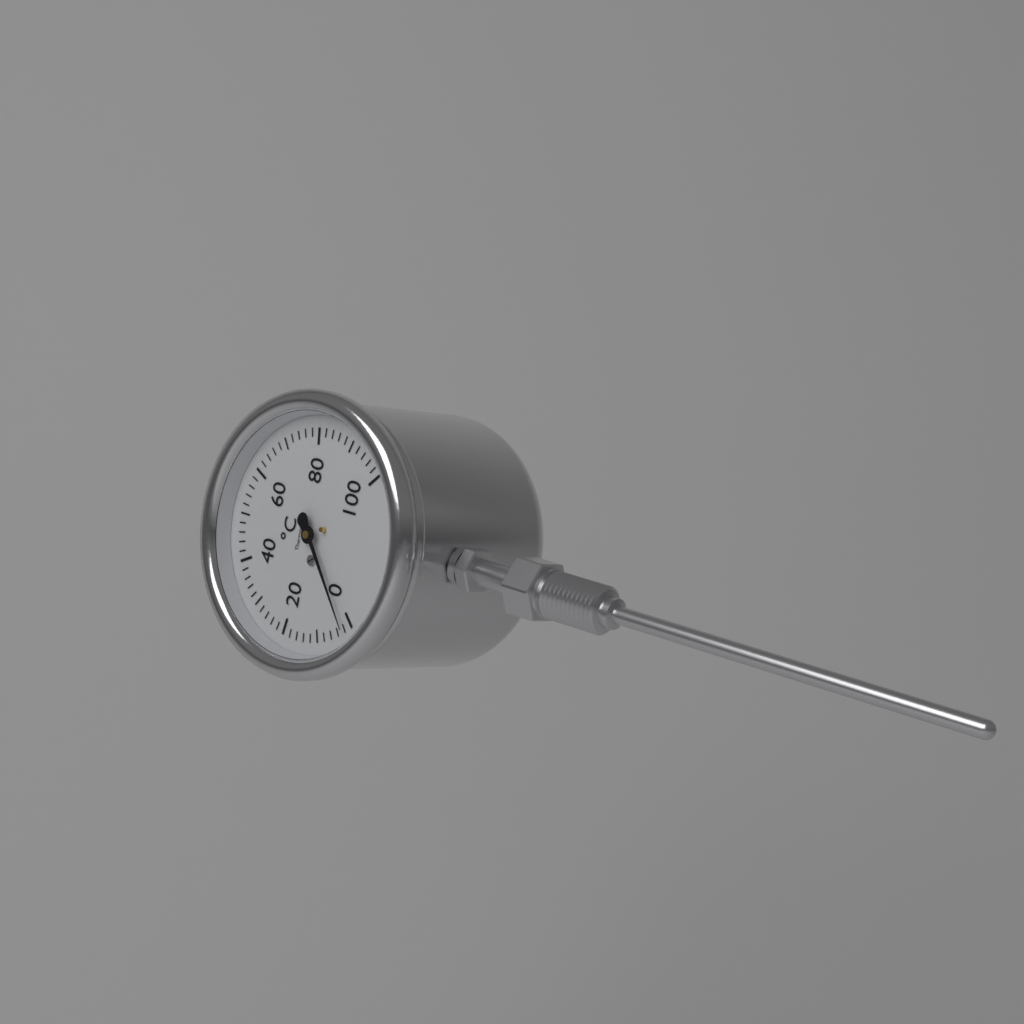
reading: 2 °C
